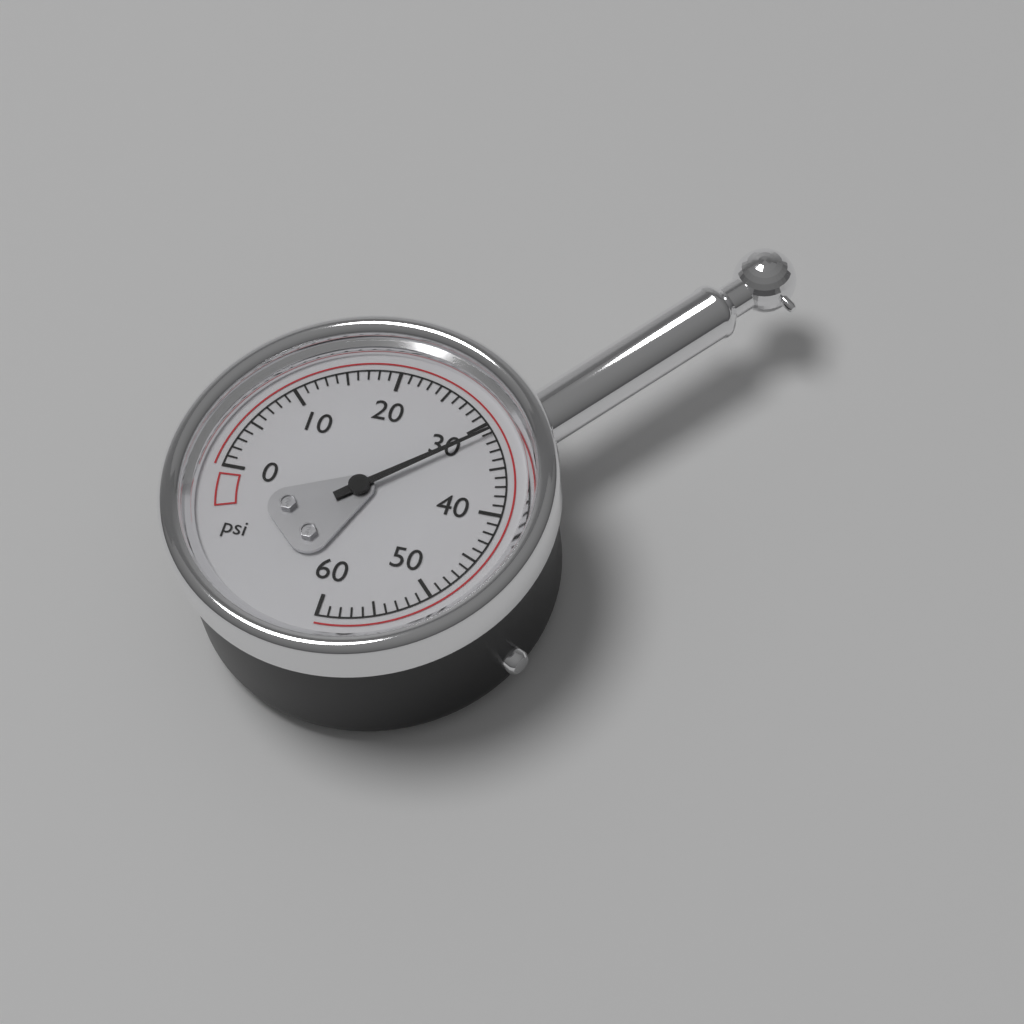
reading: 31 psi
